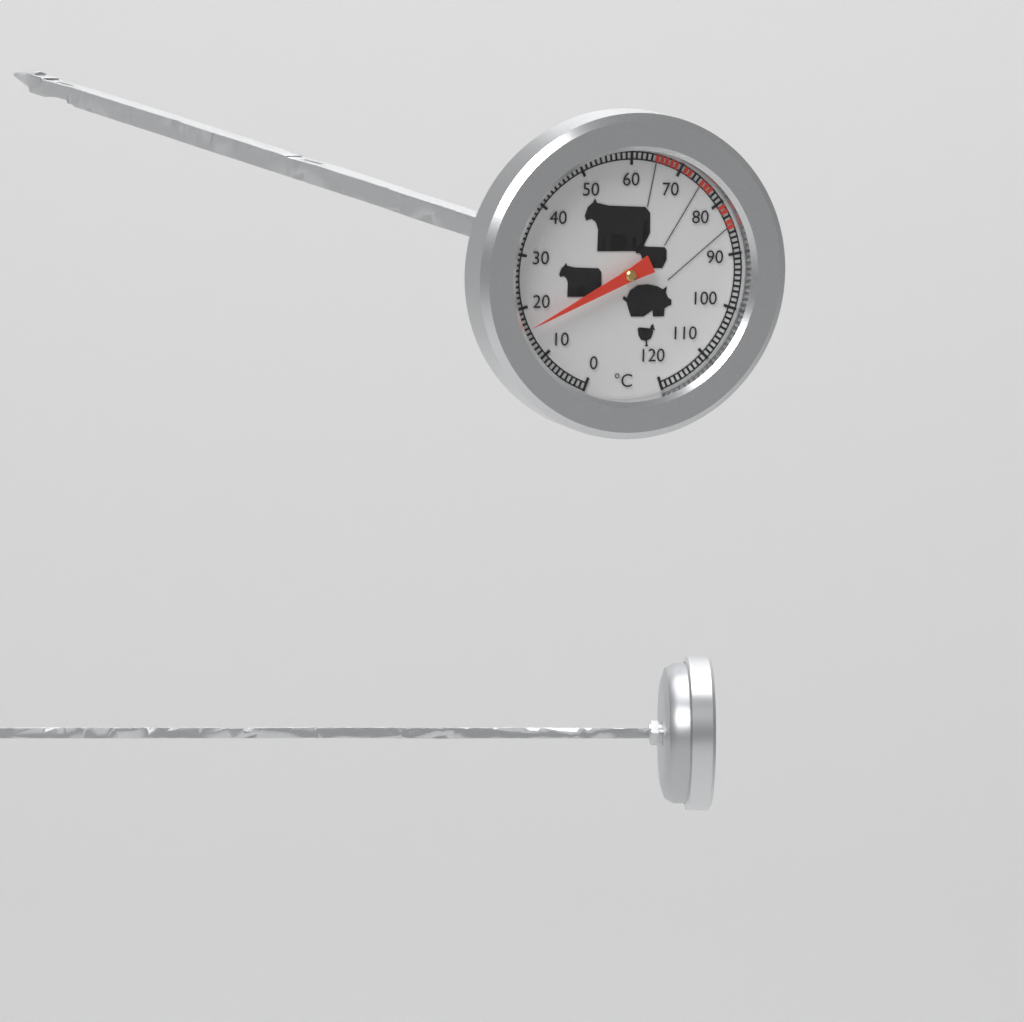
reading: 16 °C
